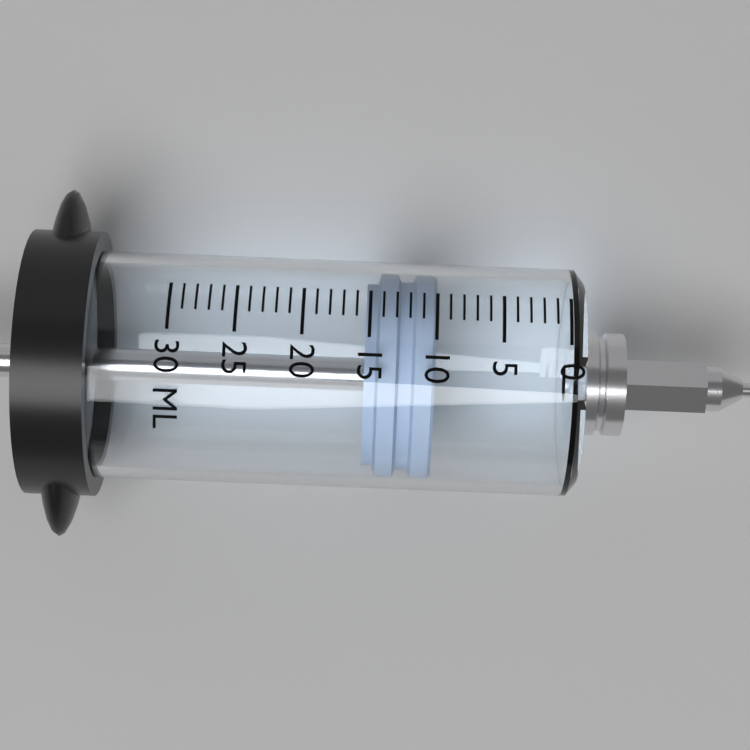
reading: 10 ml
